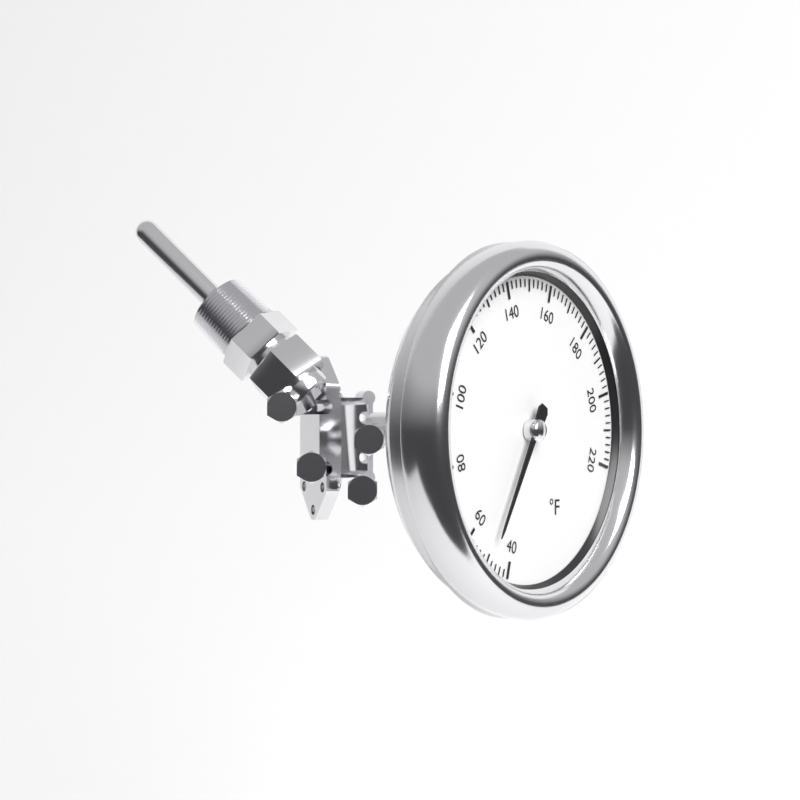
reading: 50 °F
